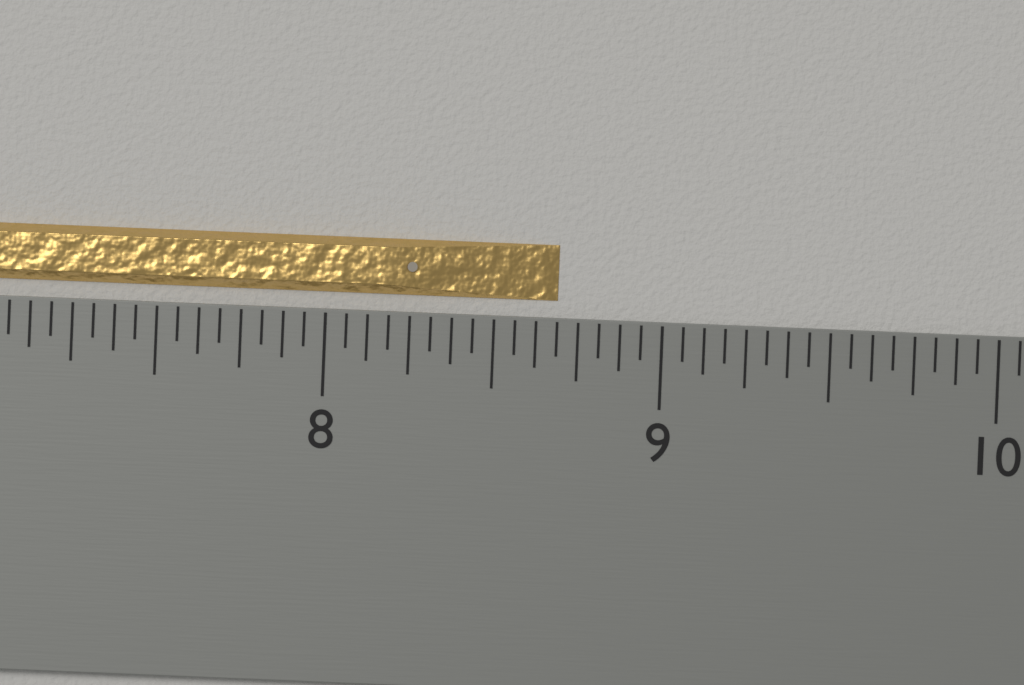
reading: 8.6875 inch
